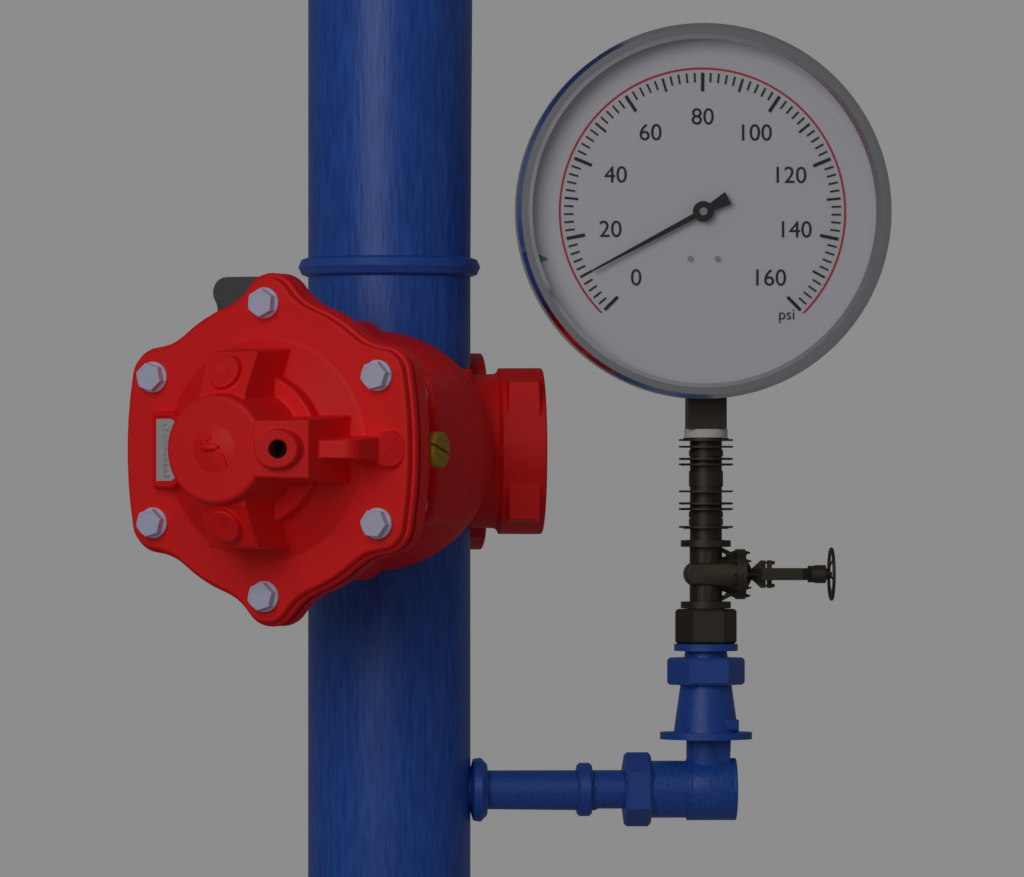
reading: 10 psi
